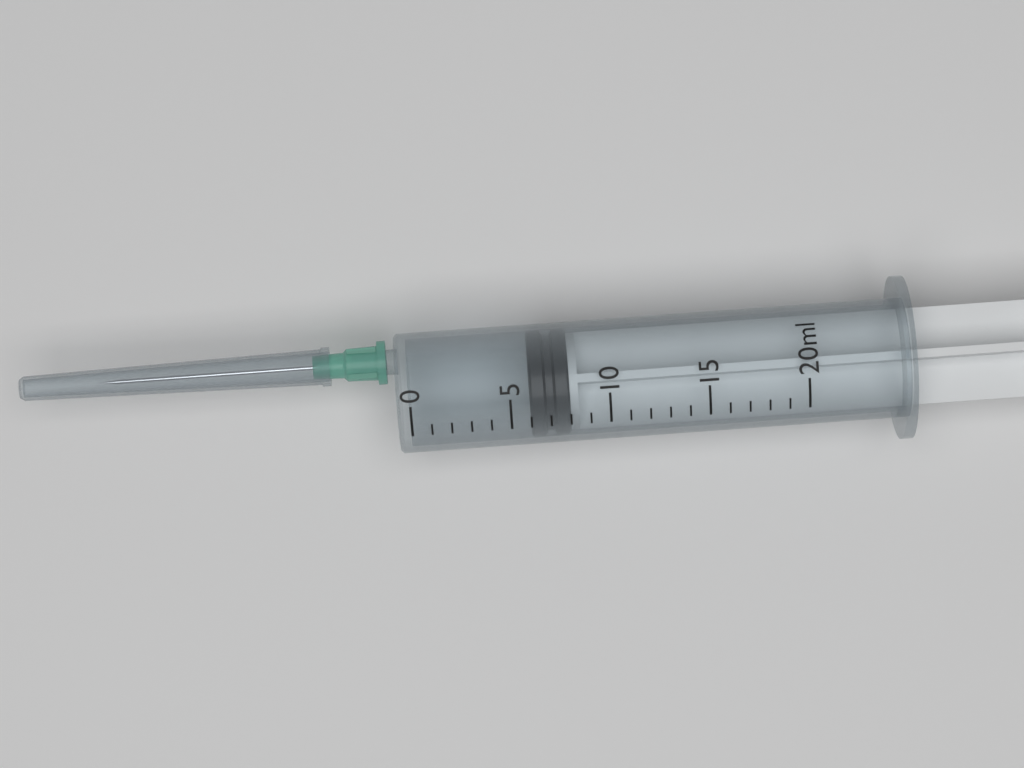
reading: 6 ml
